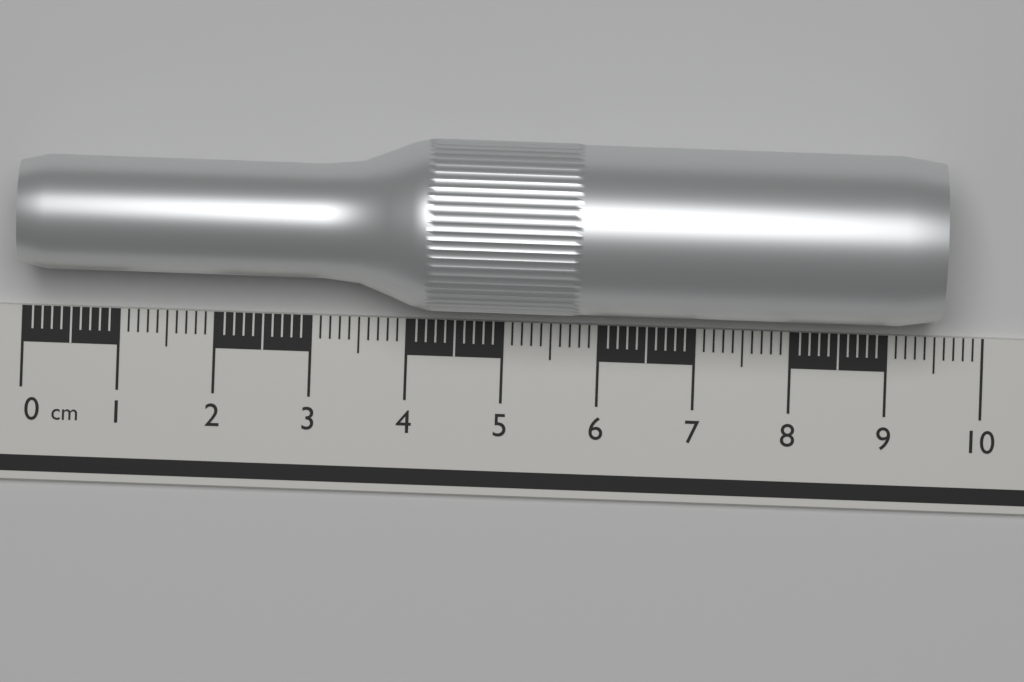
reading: 9.5 cm
